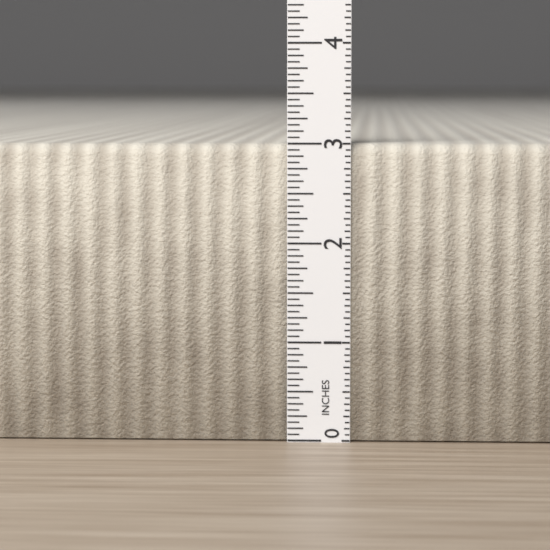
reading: 3.0000 in
